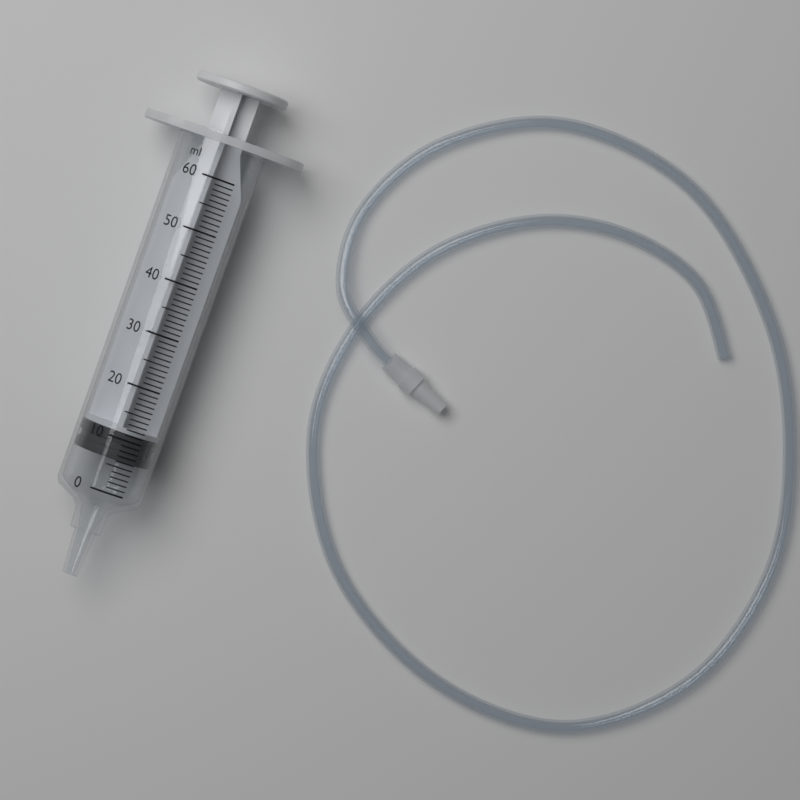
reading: 6 ml
